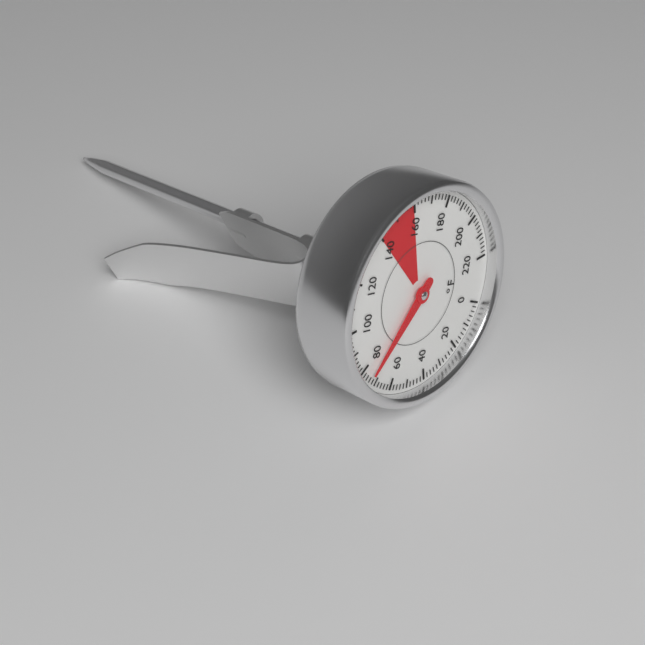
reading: 74 °F
